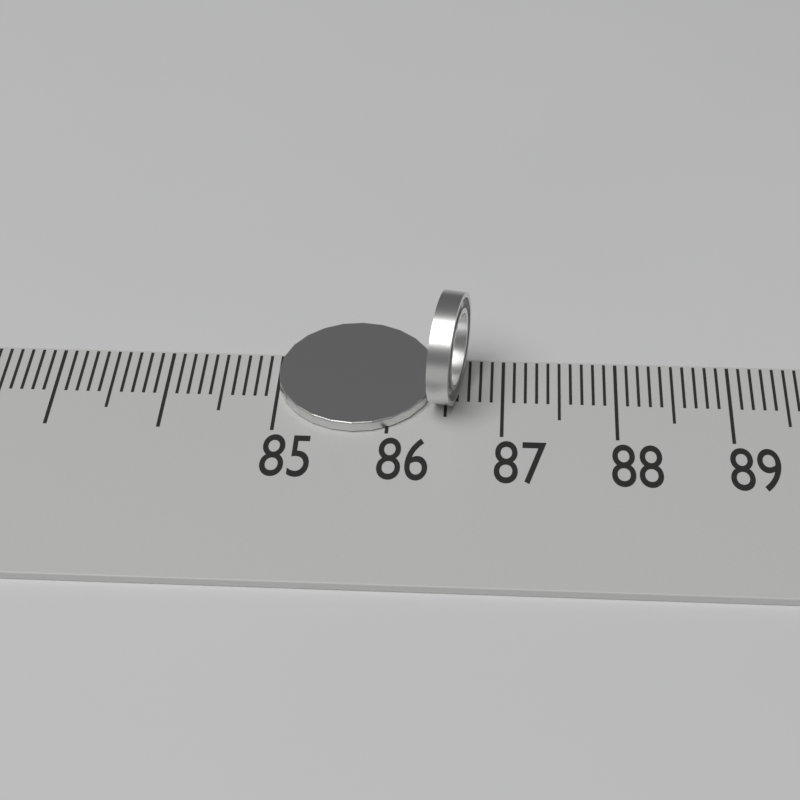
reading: 86.4 (no unit)
